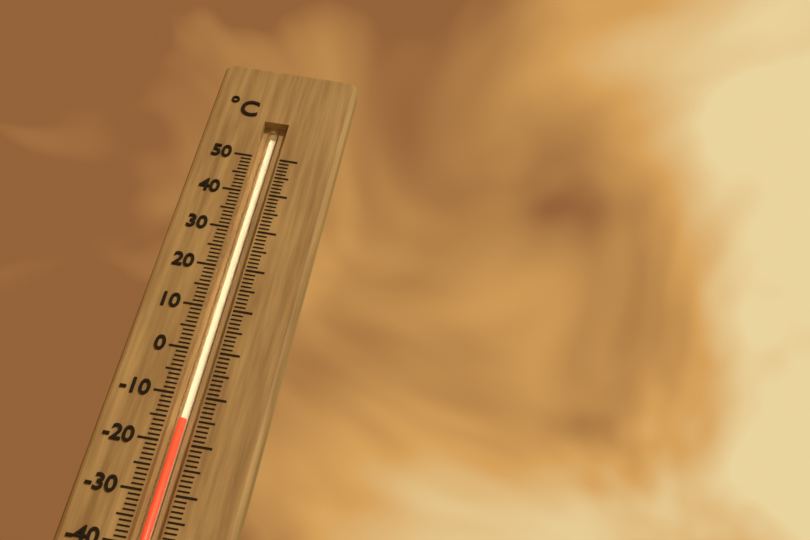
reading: -15 °C
